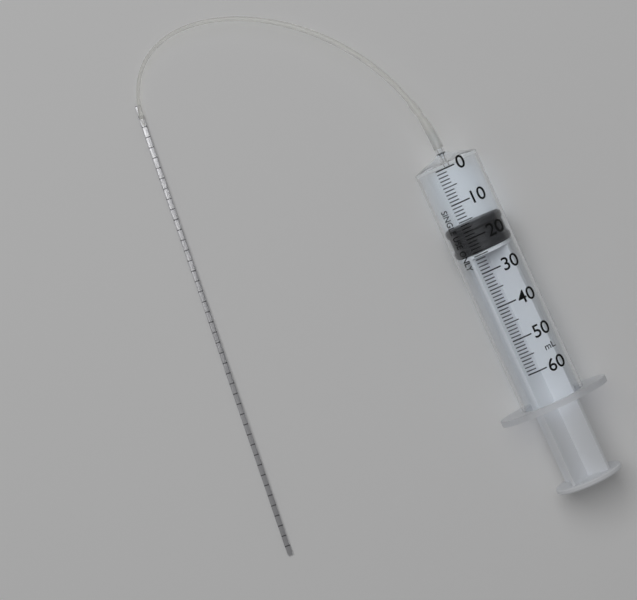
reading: 16 ml
